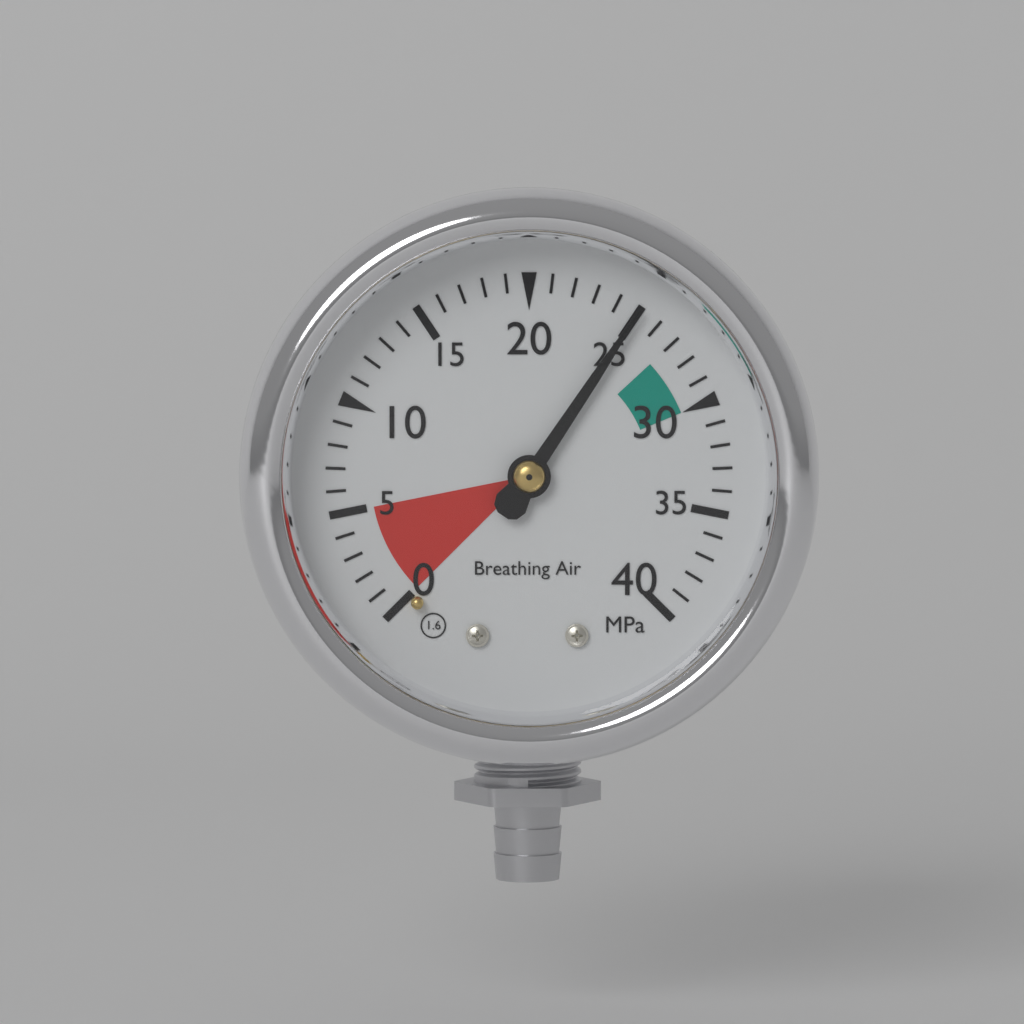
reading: 25 MPa
